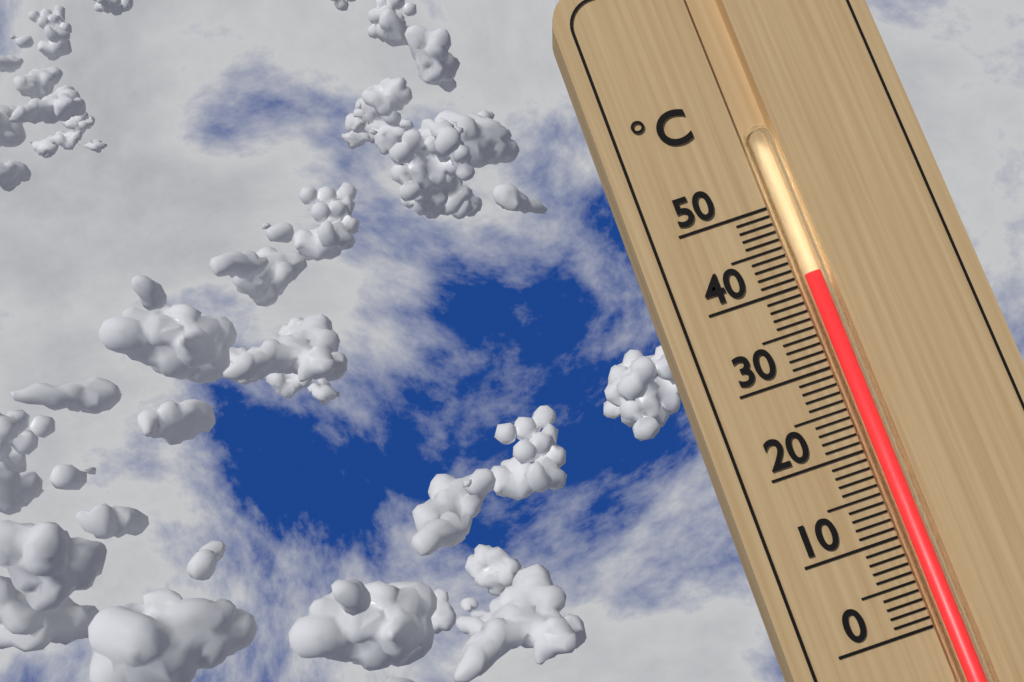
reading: 41 °C
